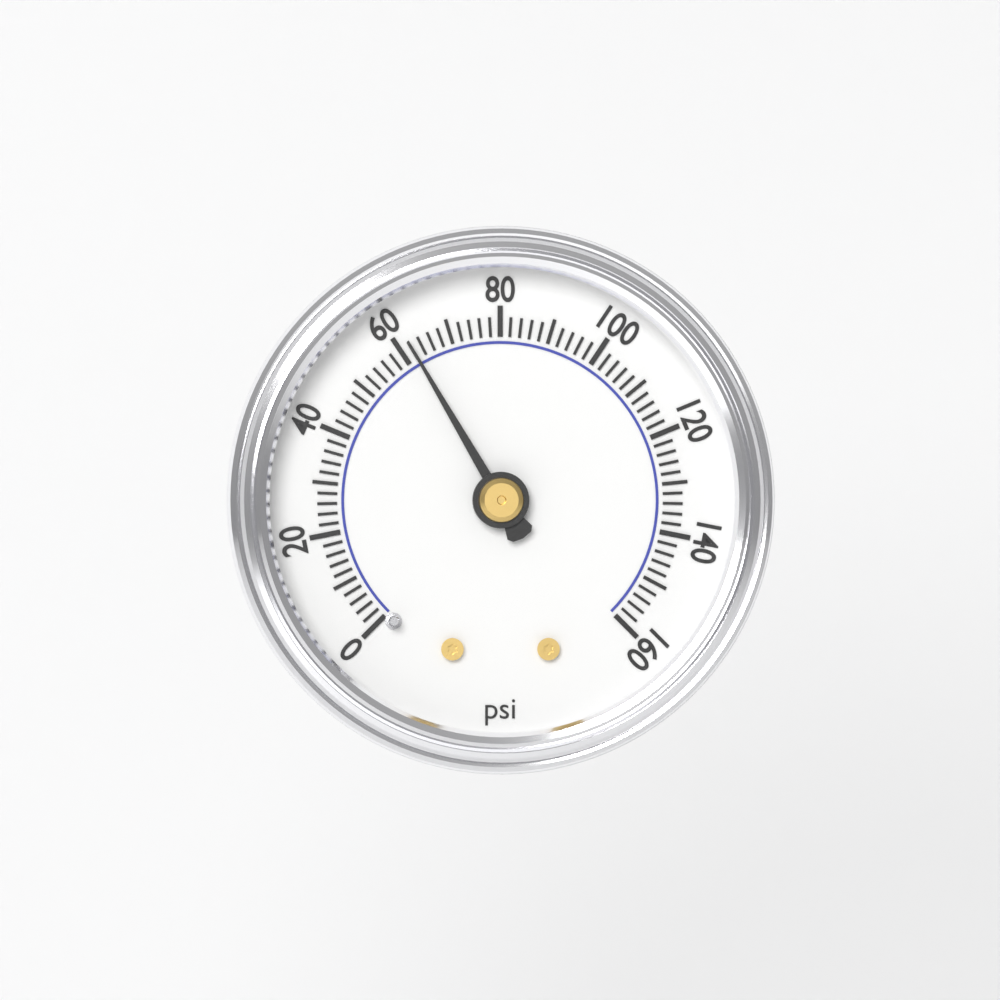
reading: 62 psi
